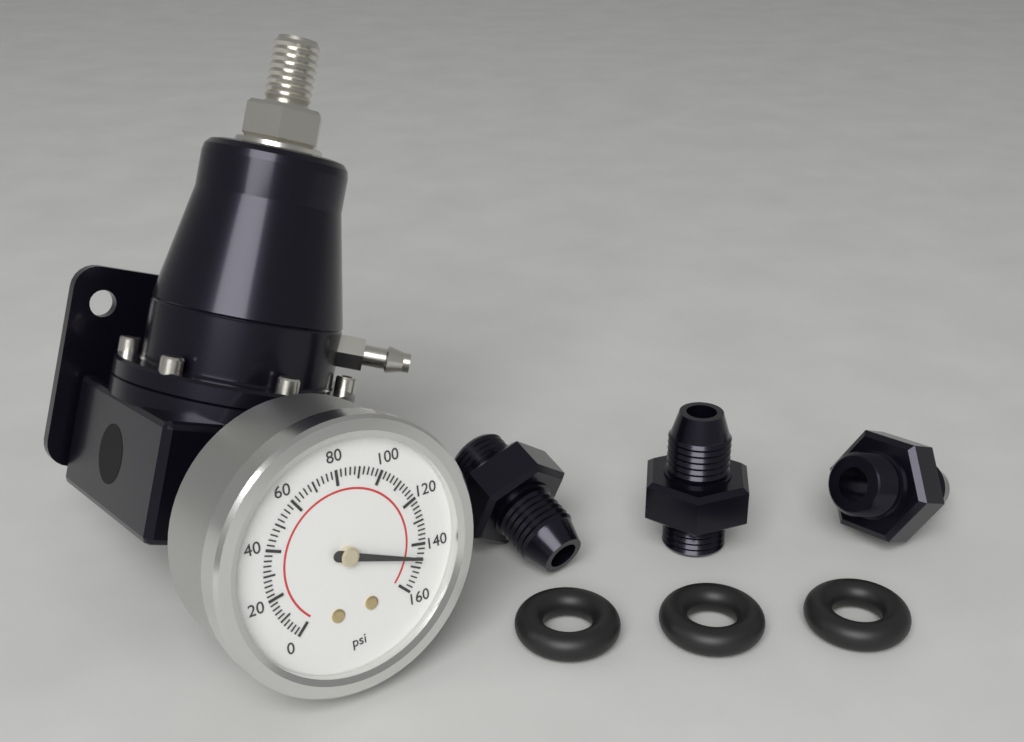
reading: 146 psi
